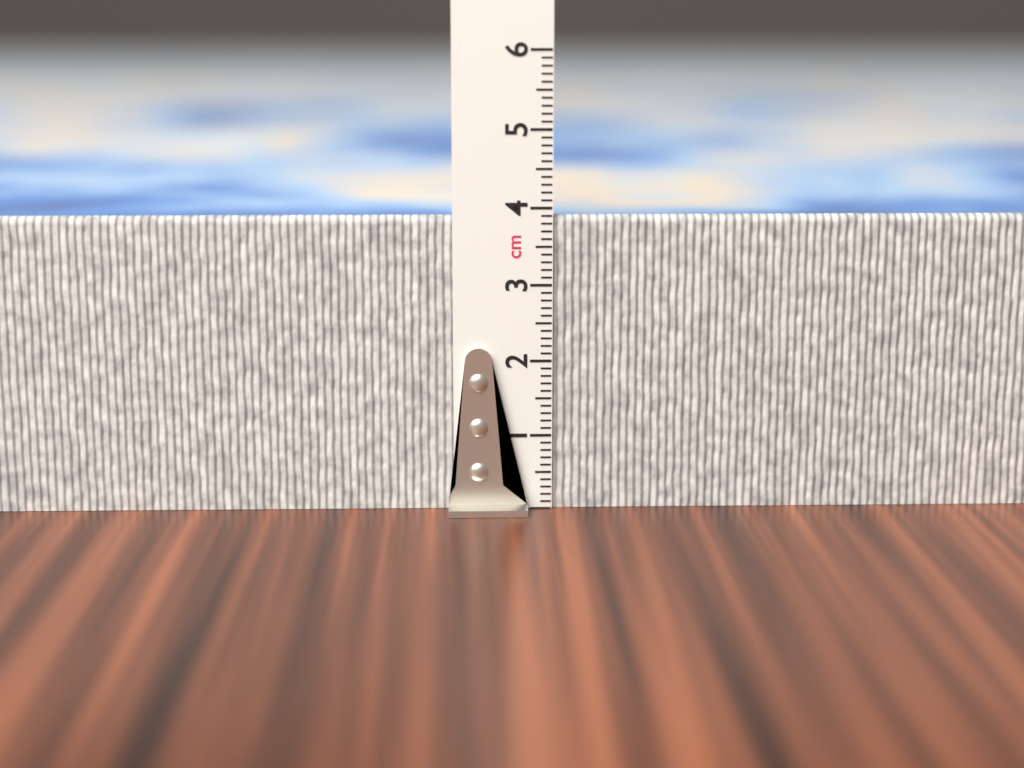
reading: 3.9 cm
